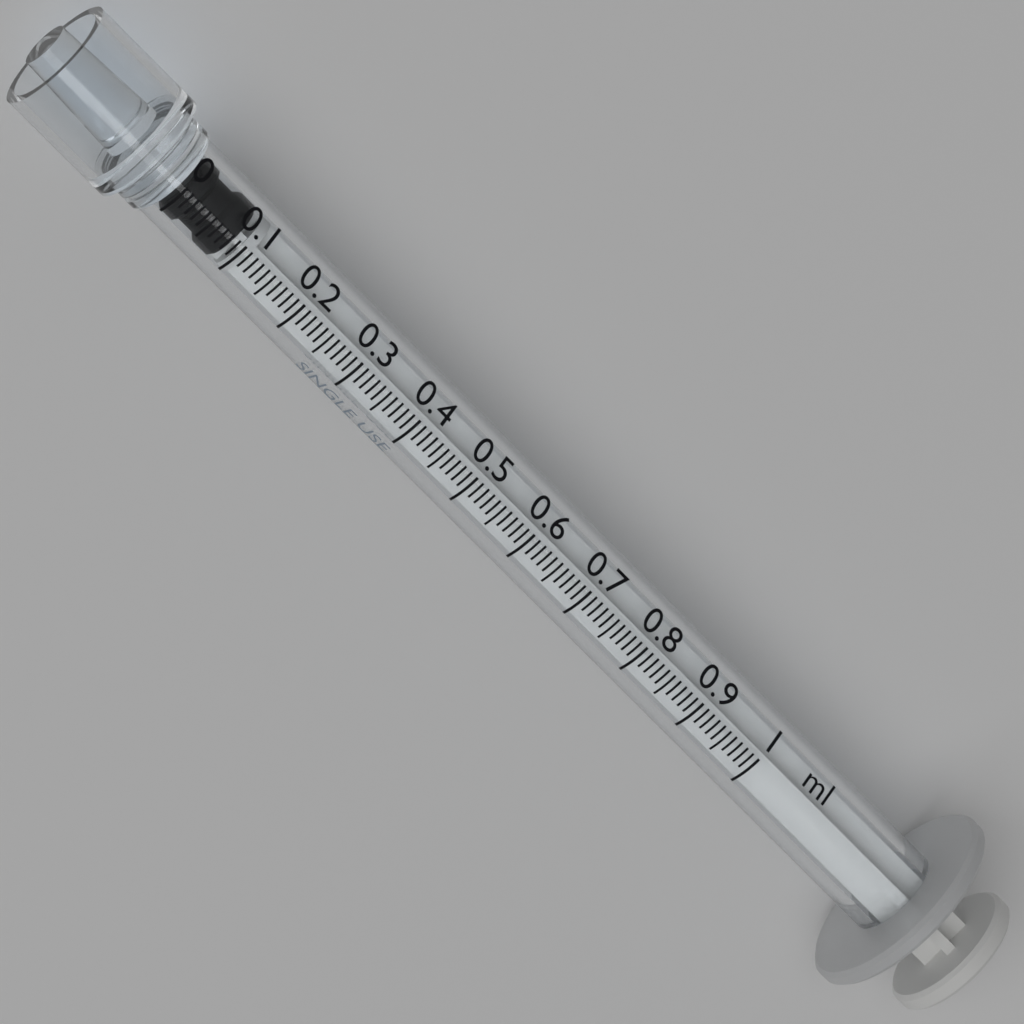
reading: 0.00 ml
